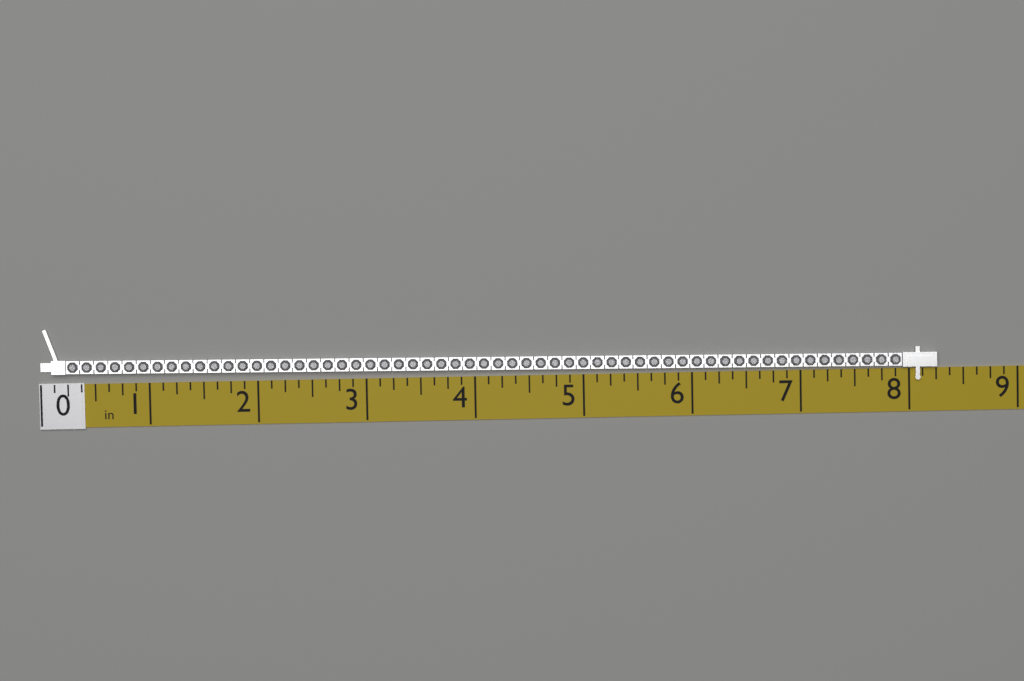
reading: 8.250 in
